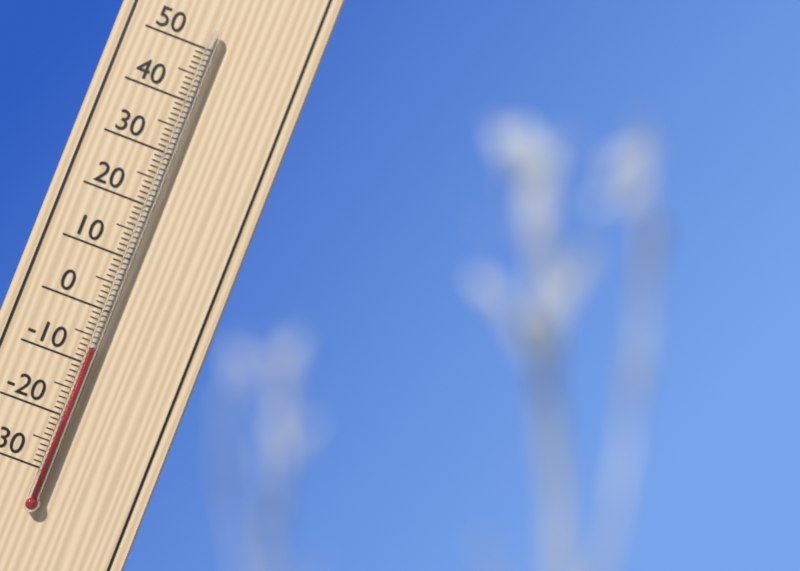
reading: -7 °C
